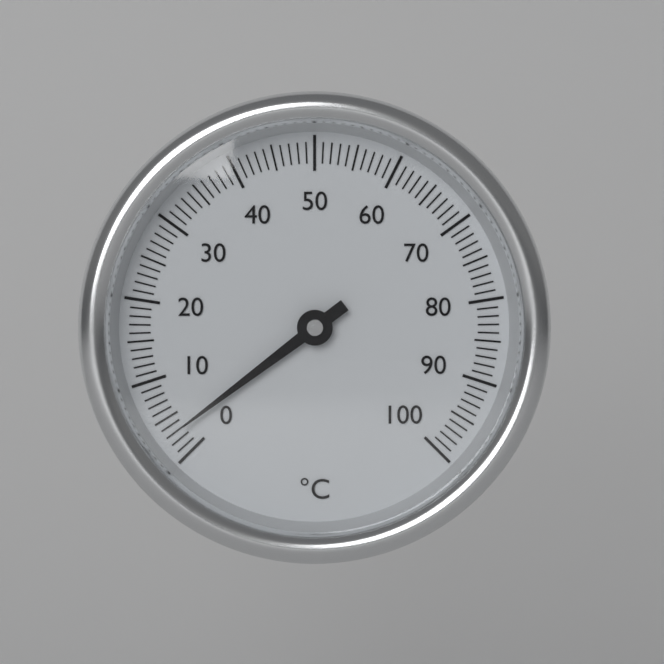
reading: 3 °C
